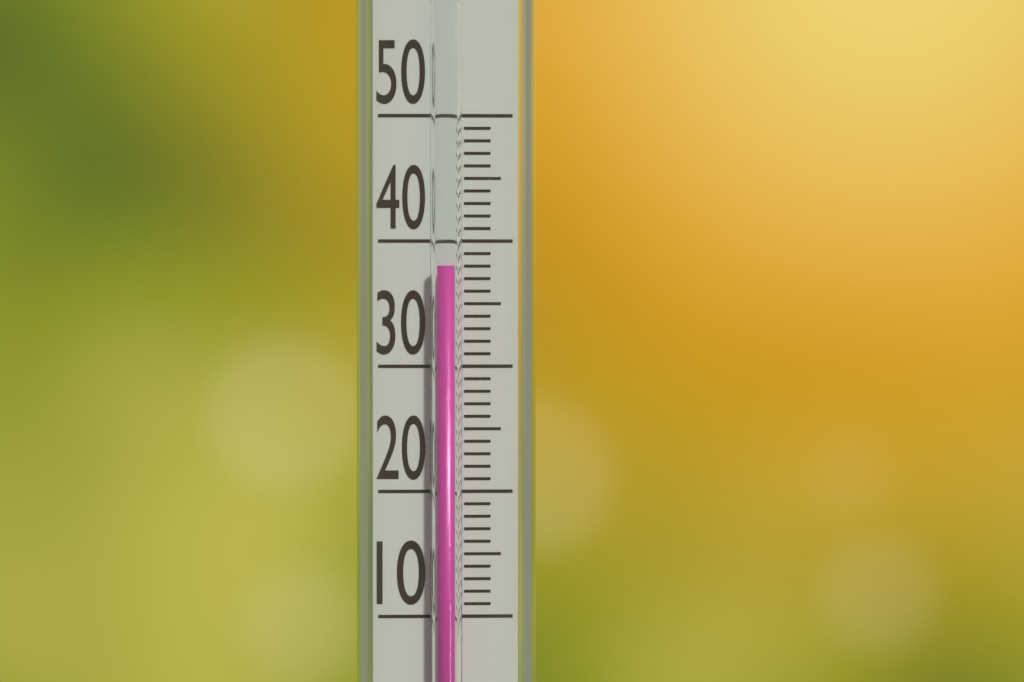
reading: 38 (no unit)
